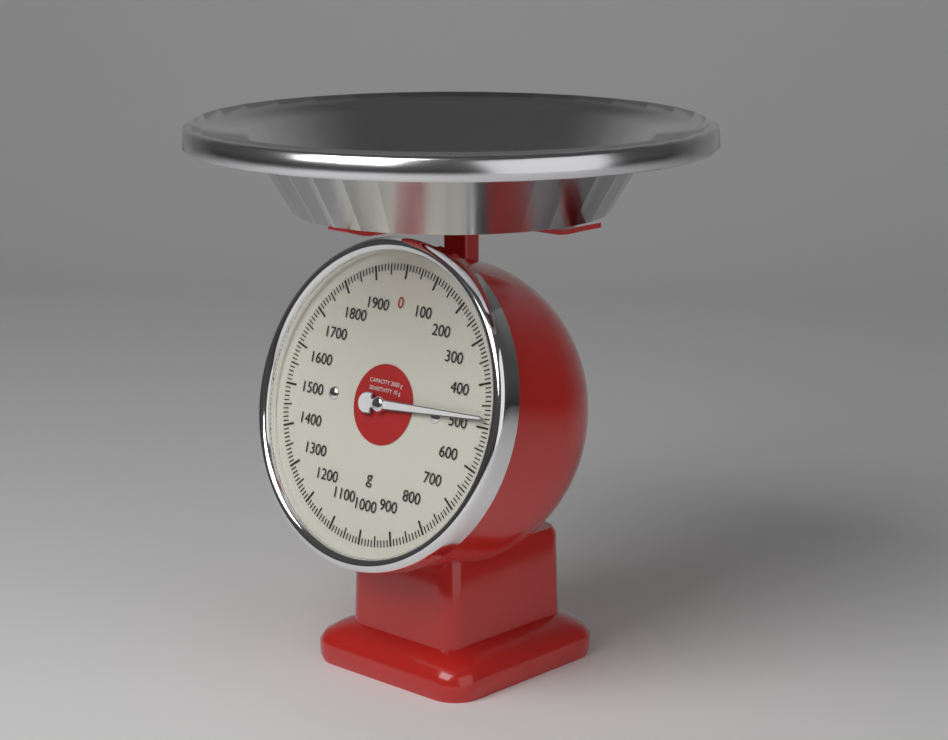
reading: 480 g
